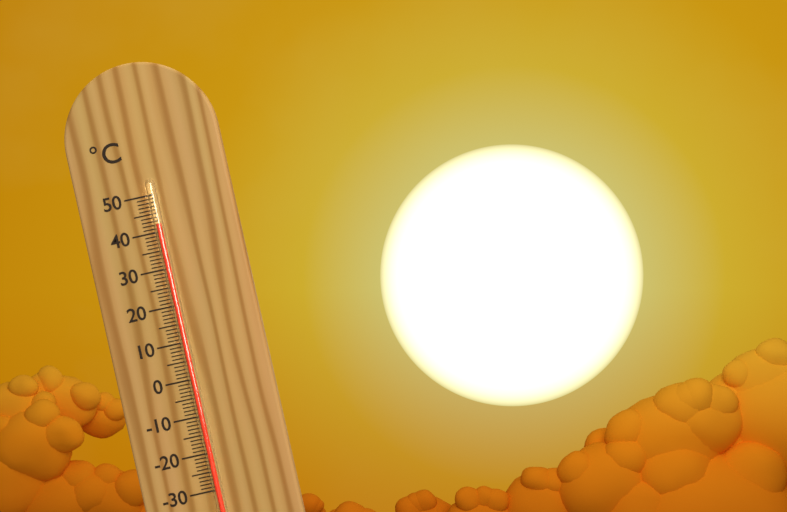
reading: 42 °C
